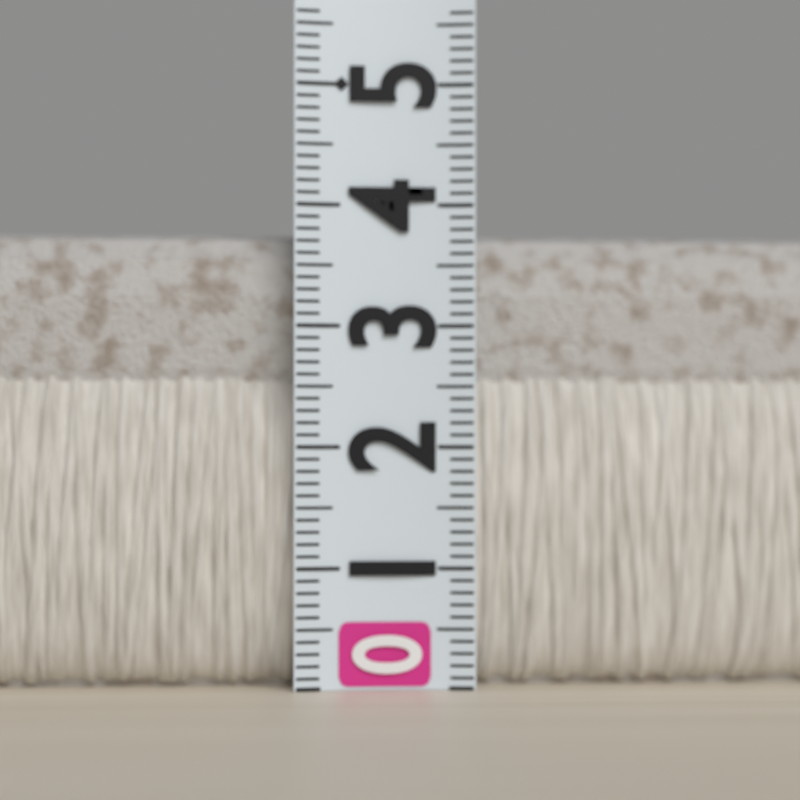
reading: 3.8 (no unit)
